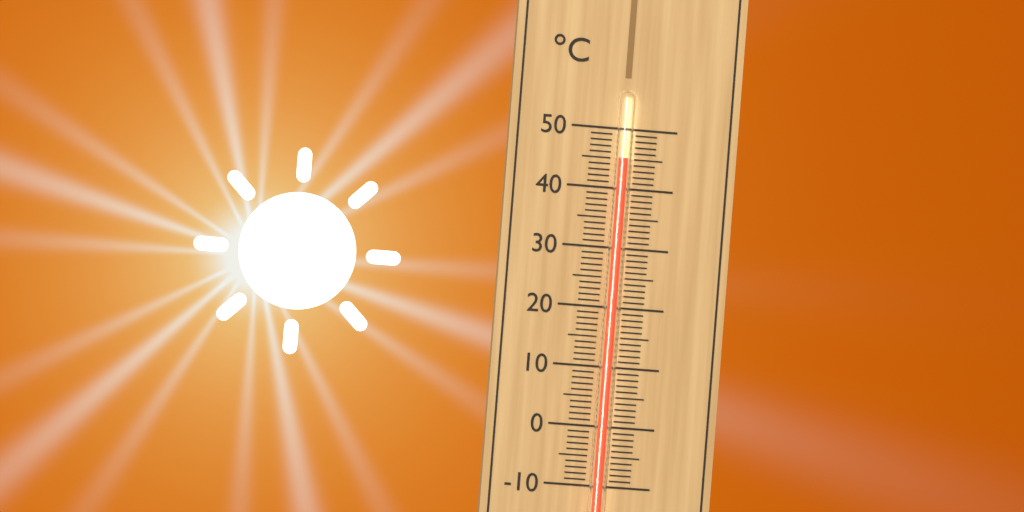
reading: 45 °C
